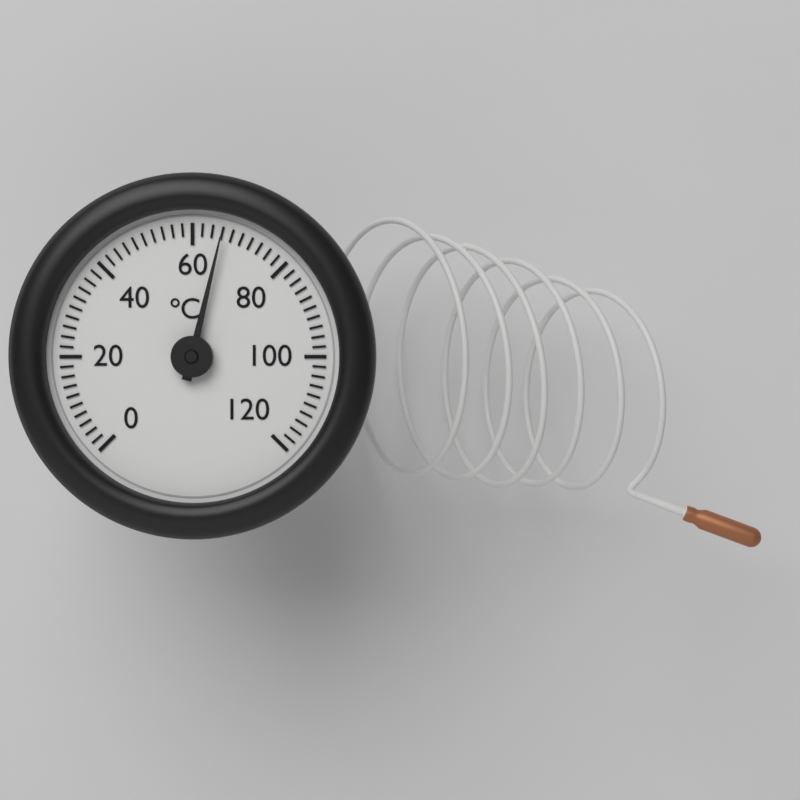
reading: 66 °C
